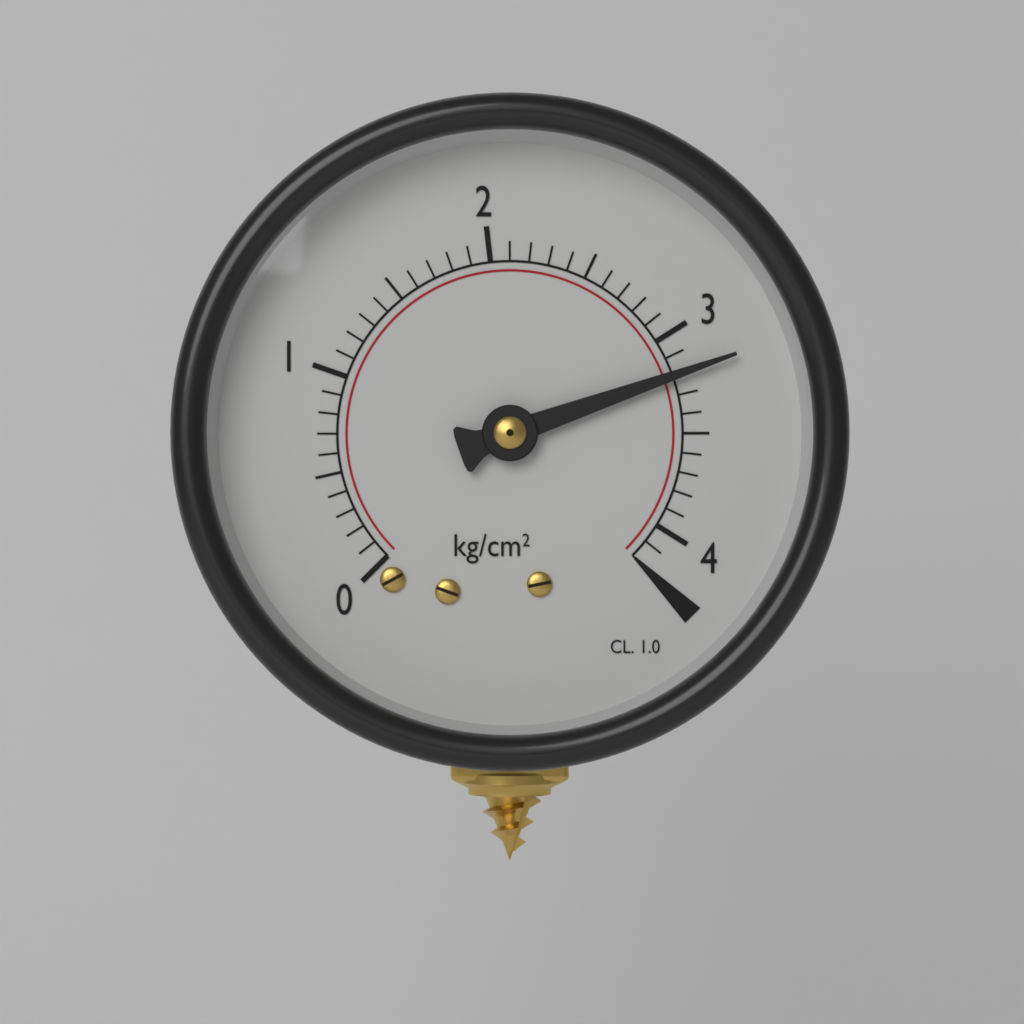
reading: 3.2 kg/cm²
